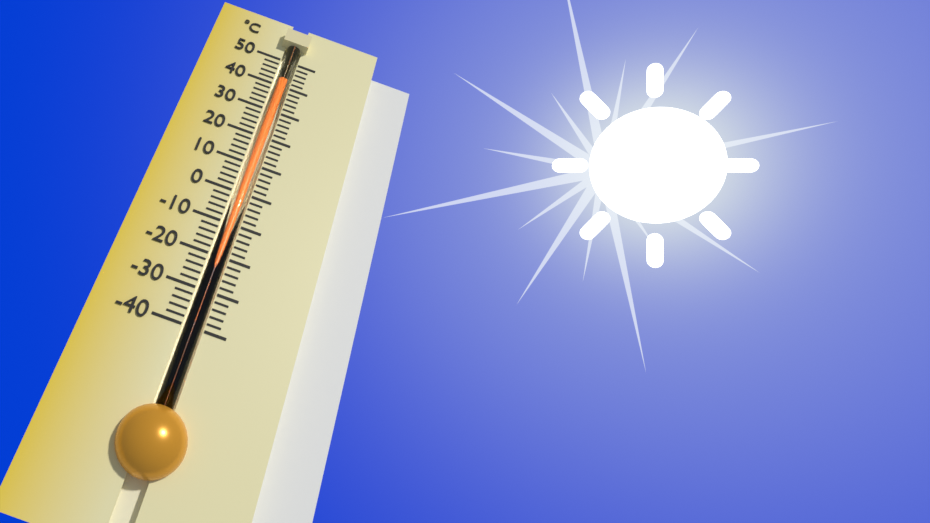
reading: 42 °C
